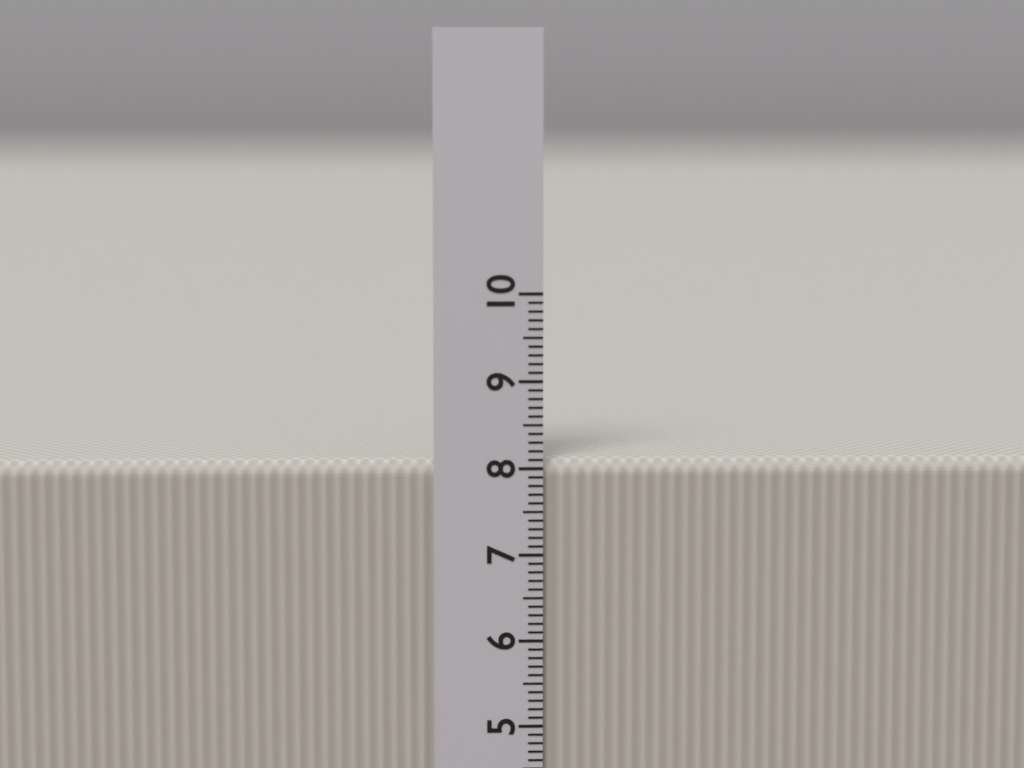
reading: 8.1 cm
